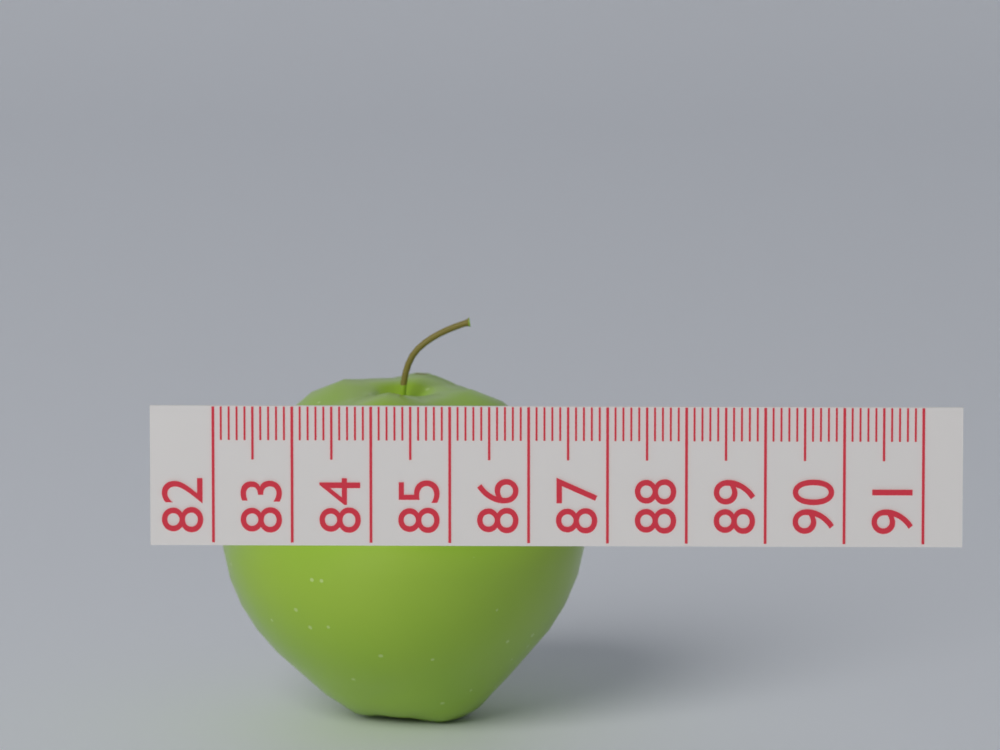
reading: 86.7 (no unit)
